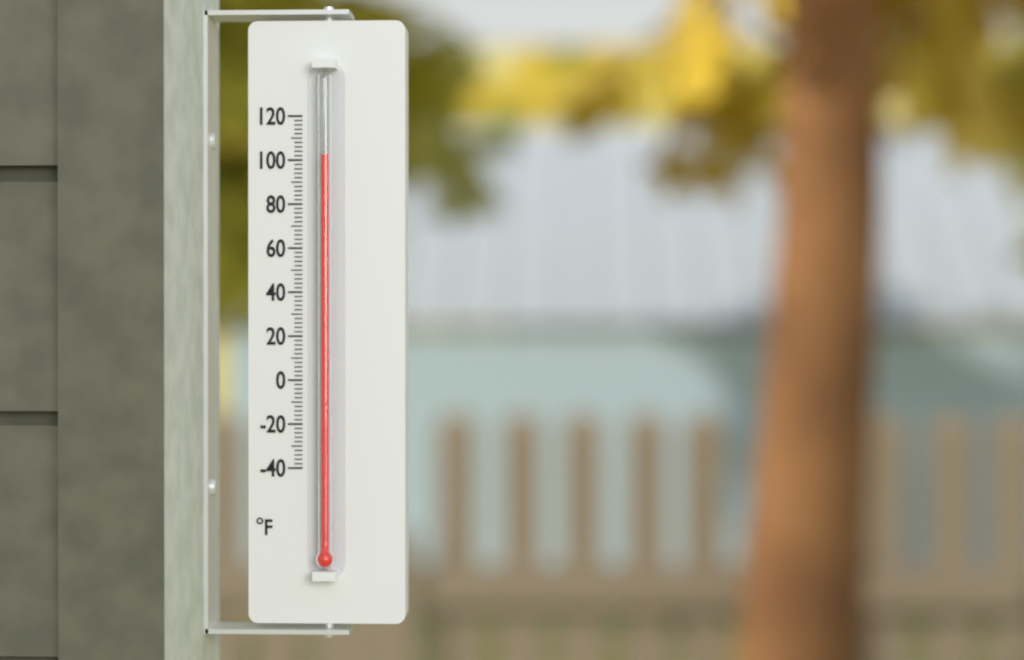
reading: 102 °F
